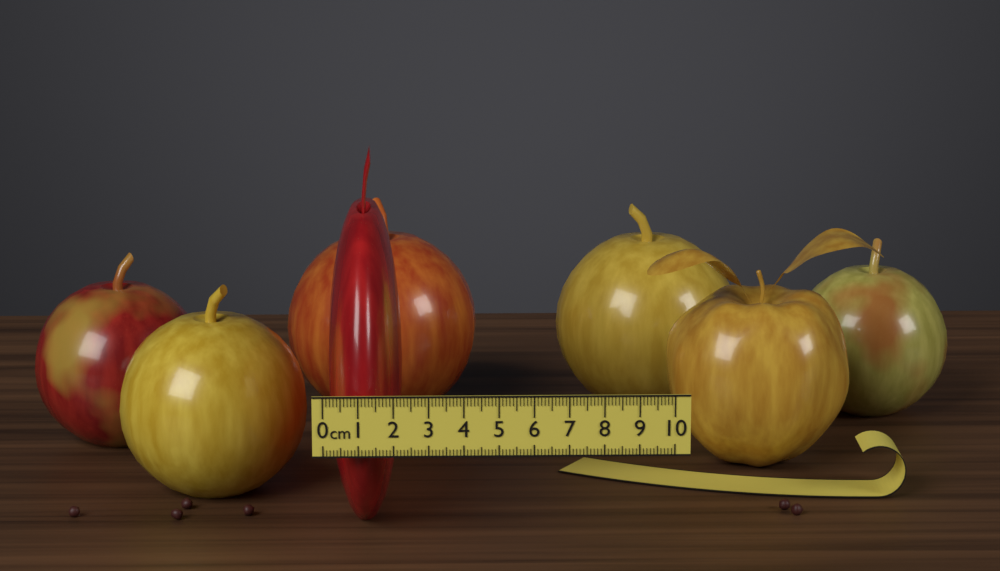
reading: 2.2 cm
